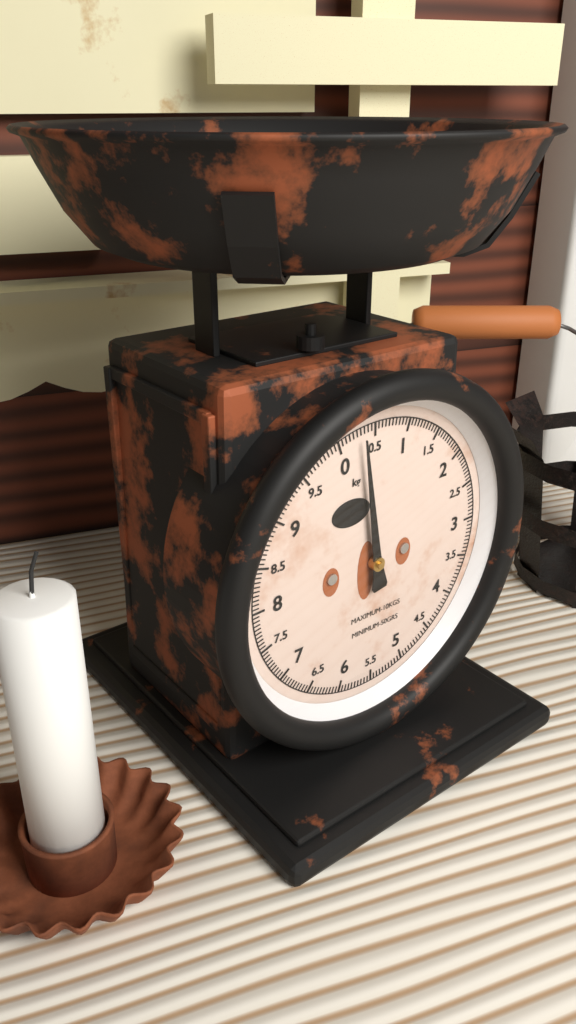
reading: 0.30 kg
